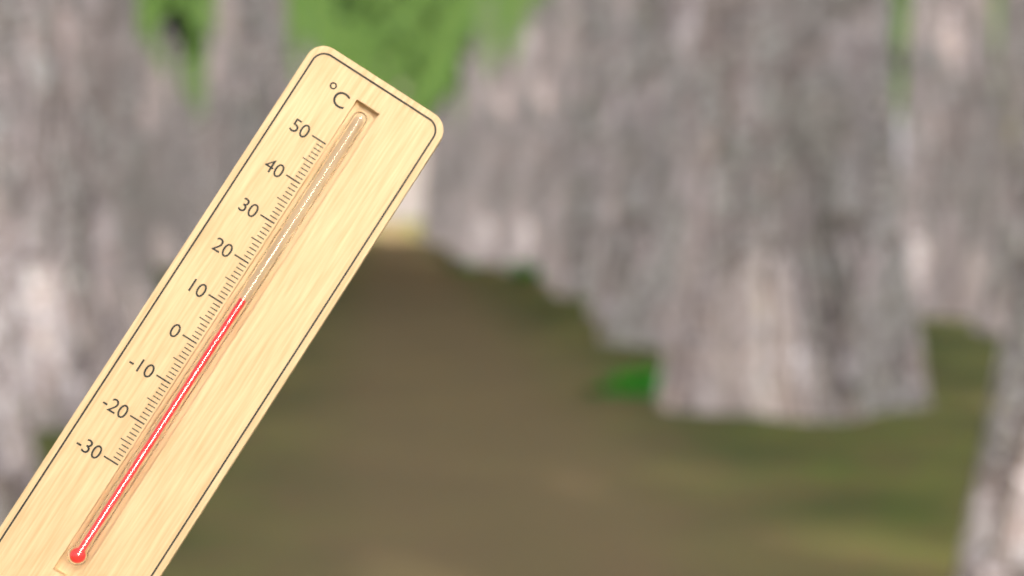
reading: 13 °C
